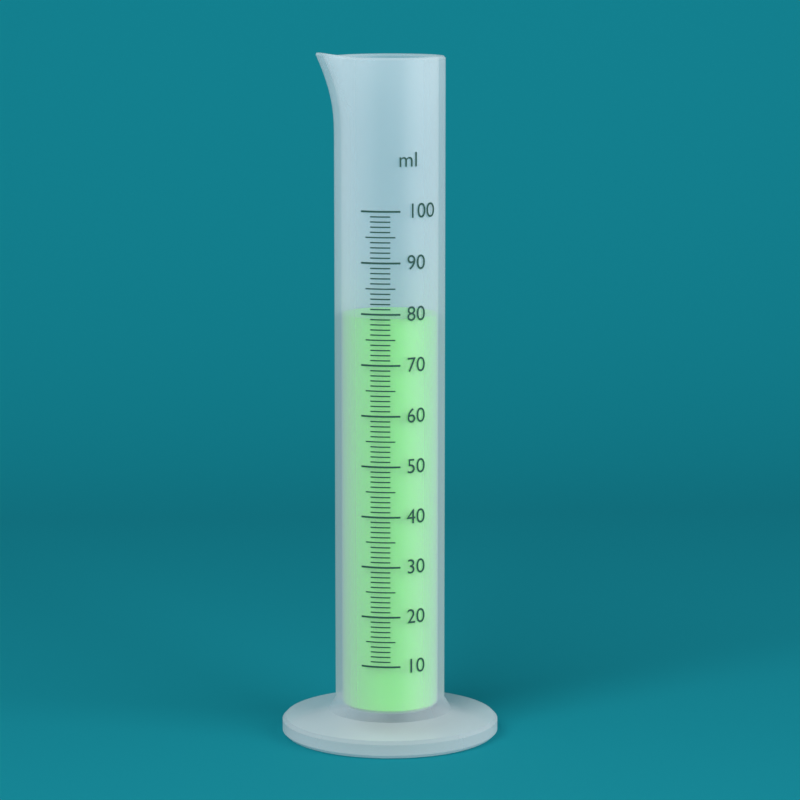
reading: 79 ml
